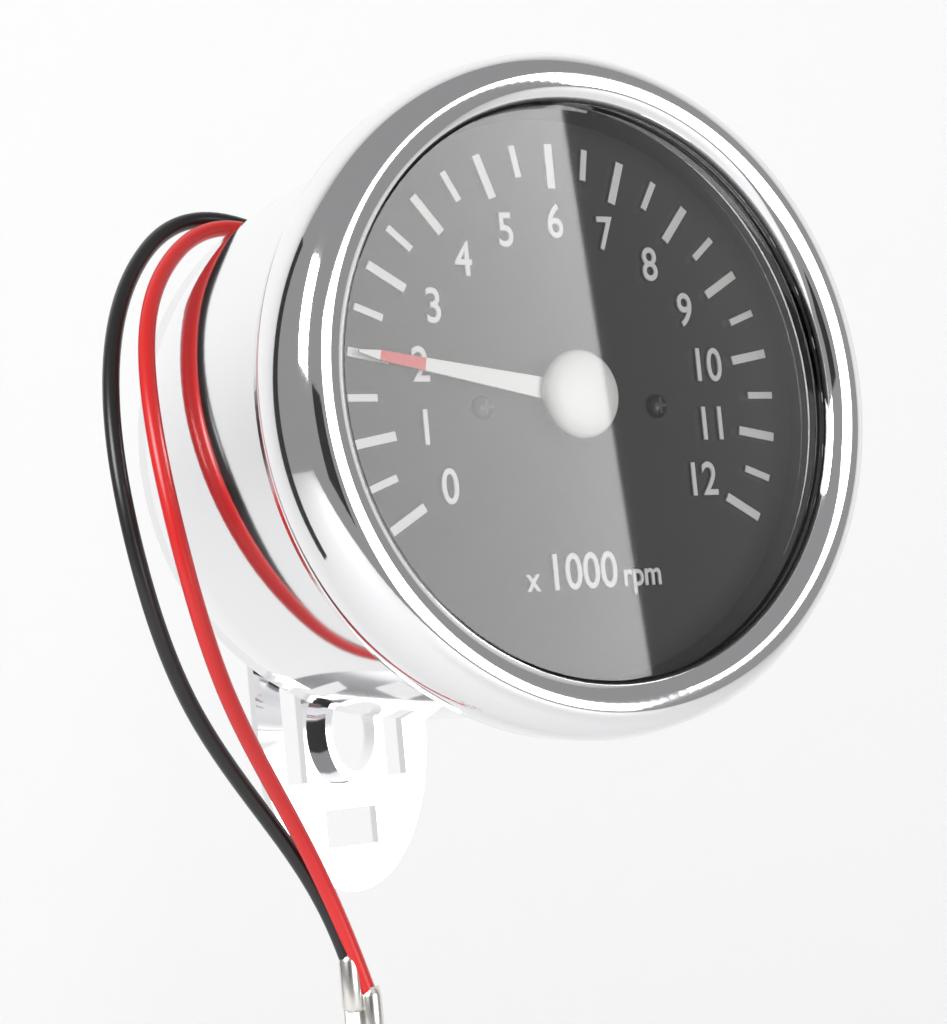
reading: 2.0 x1000 rpm
